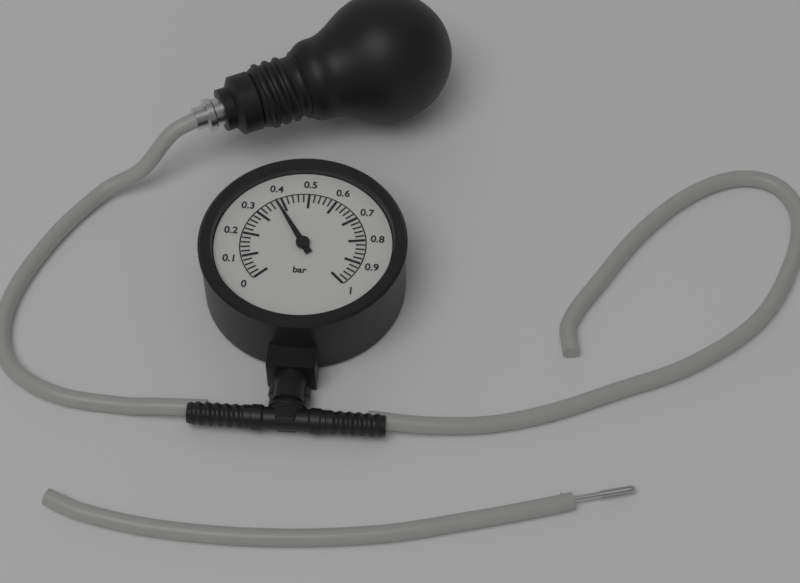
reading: 0.38 bar
